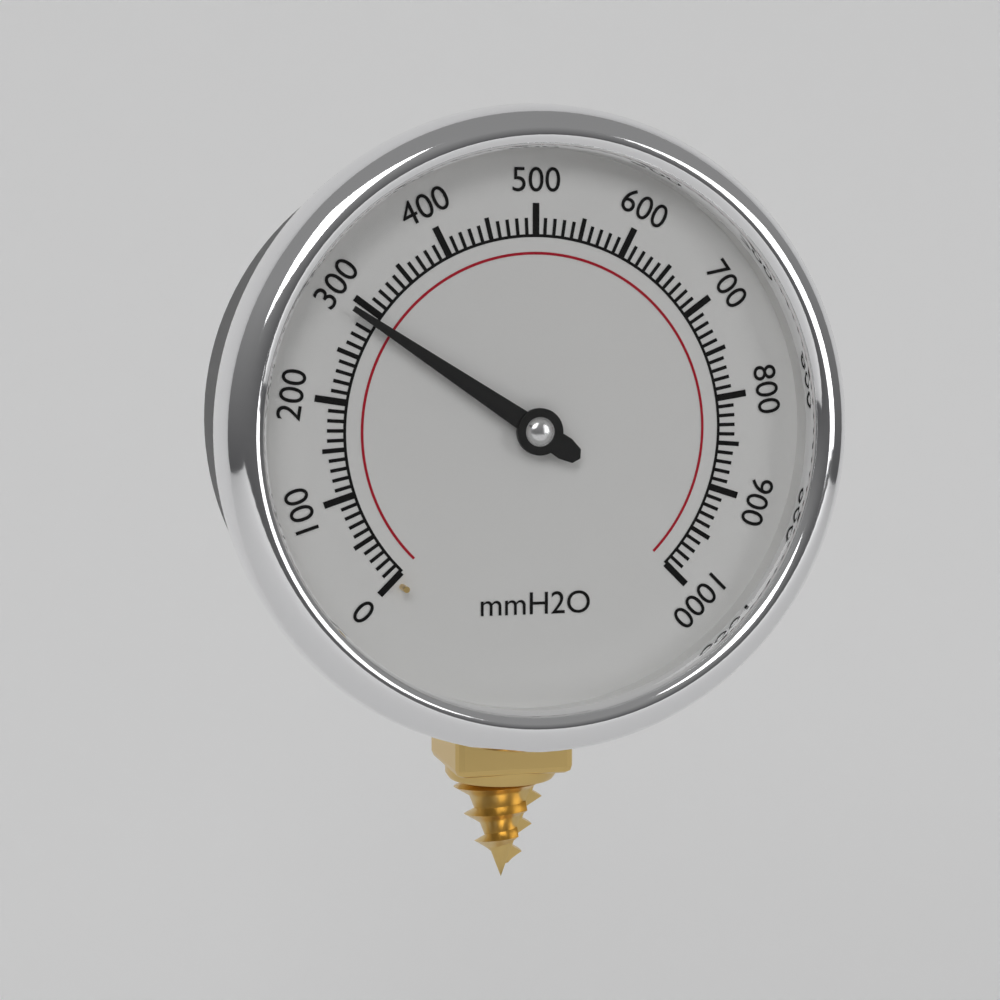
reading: 290 mmH2O
